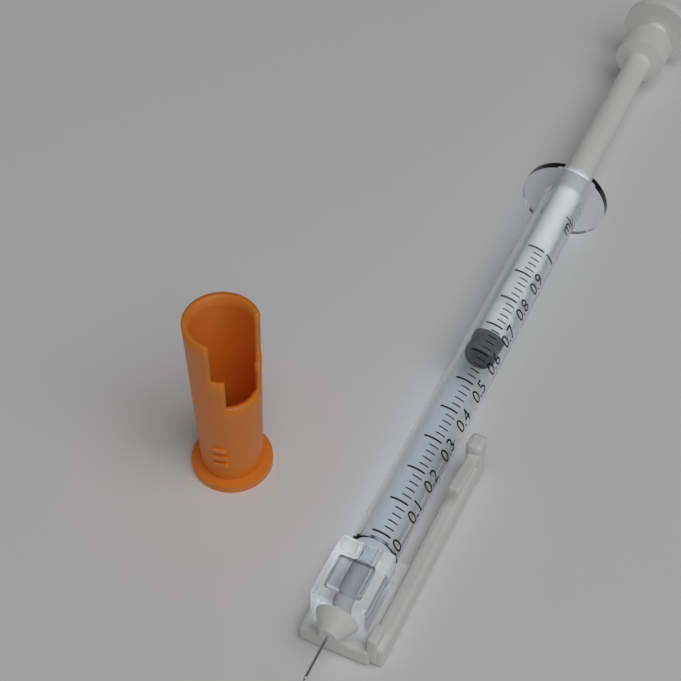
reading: 0.62 ml
